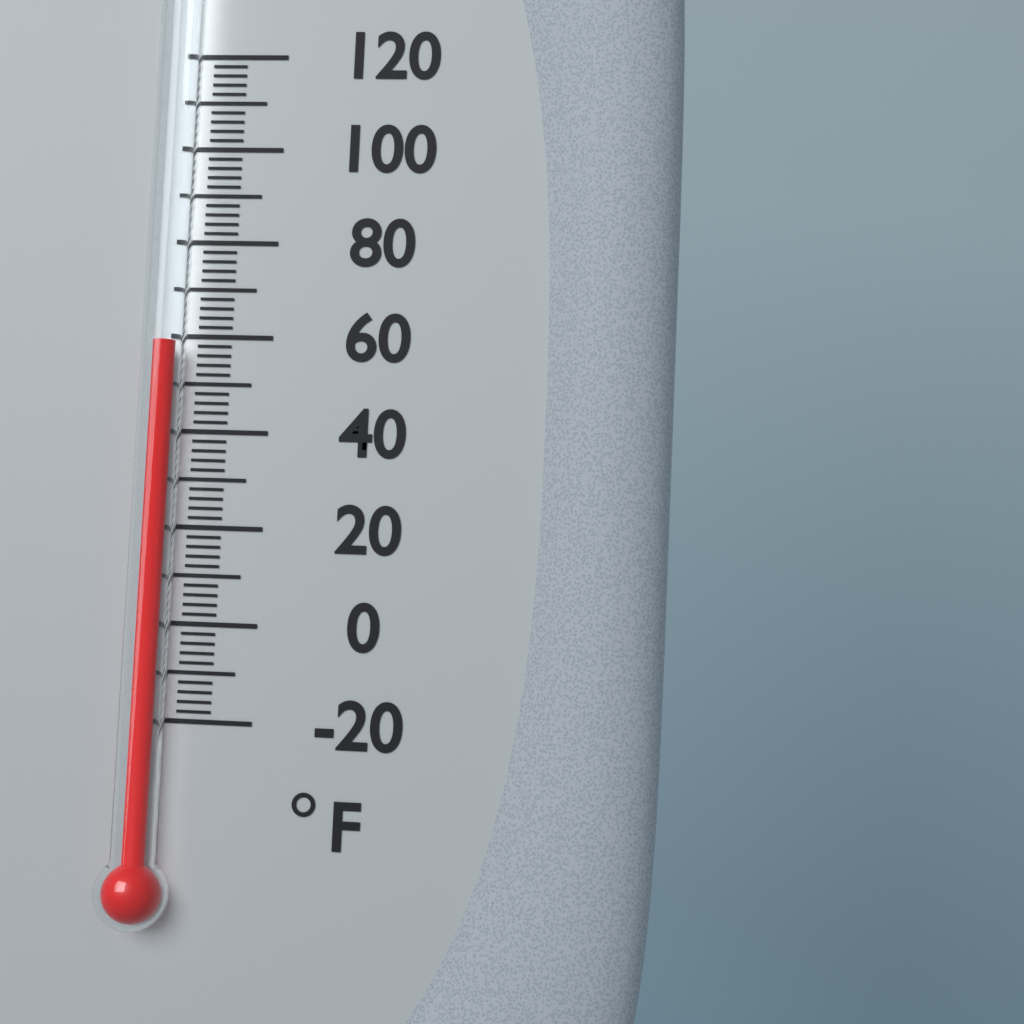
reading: 58 °F
